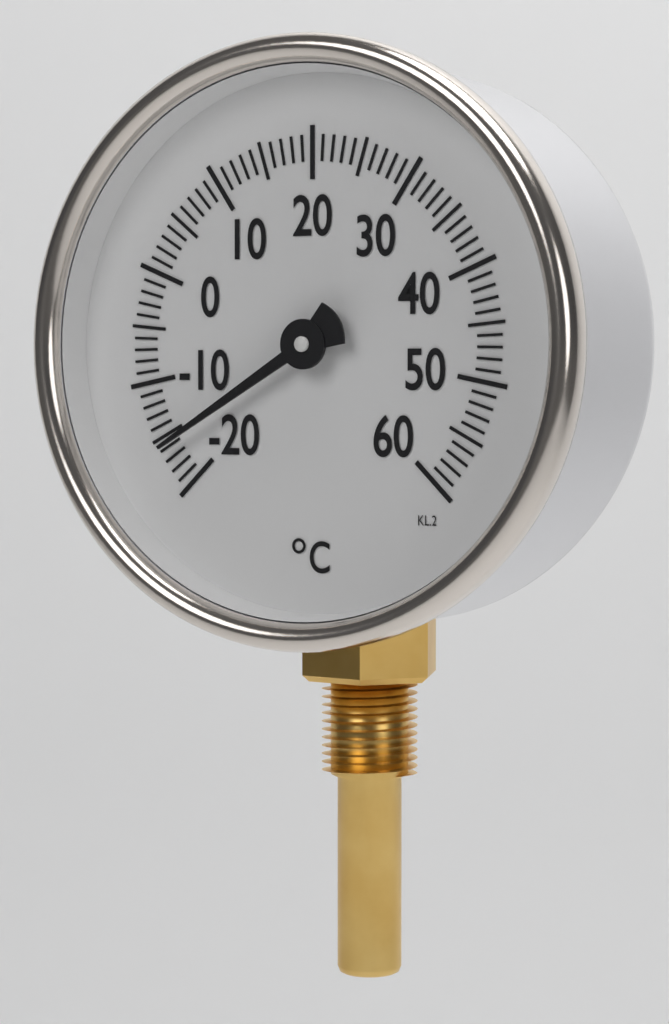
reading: -16 °C
